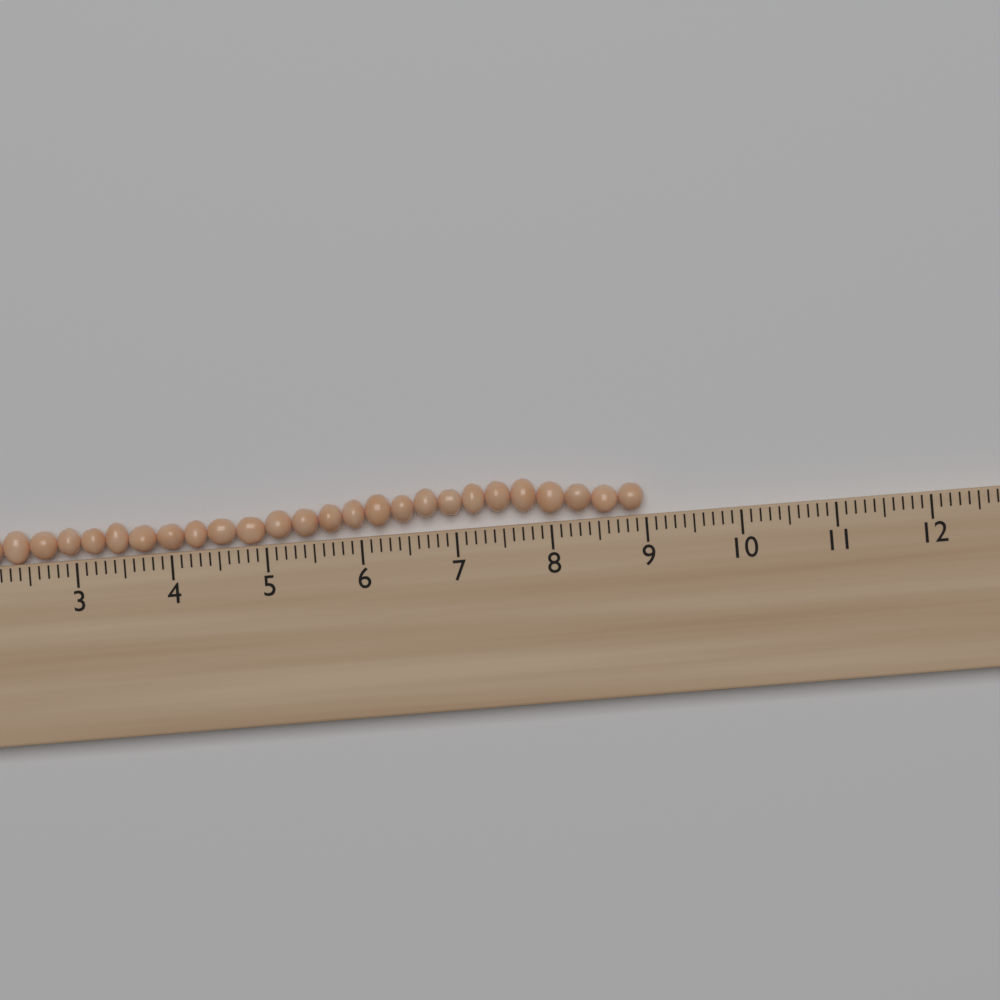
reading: 9.0 cm
